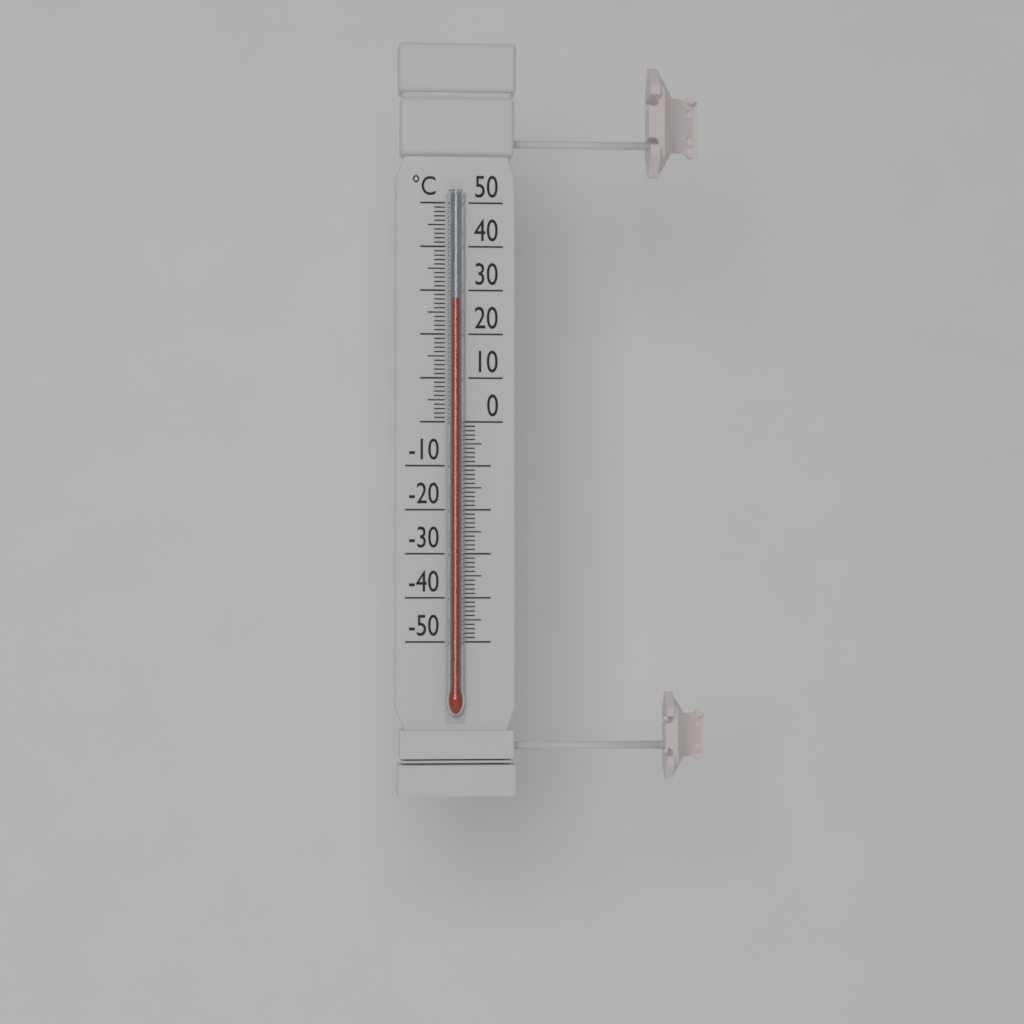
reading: 28 °C
